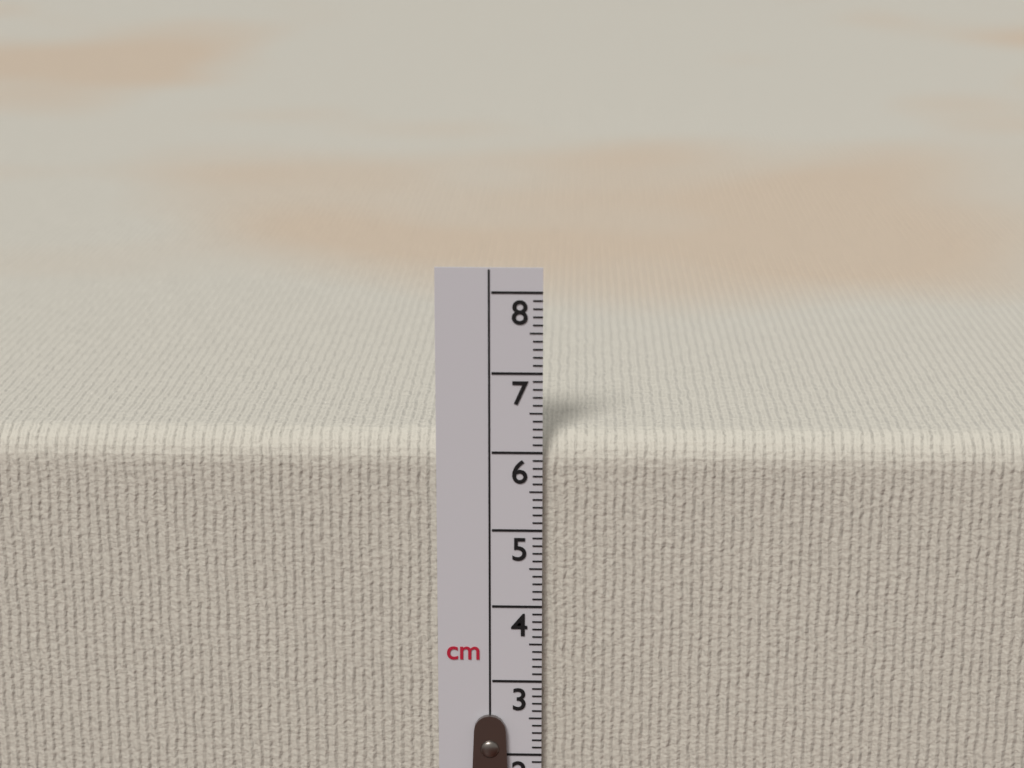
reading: 6.2 cm
